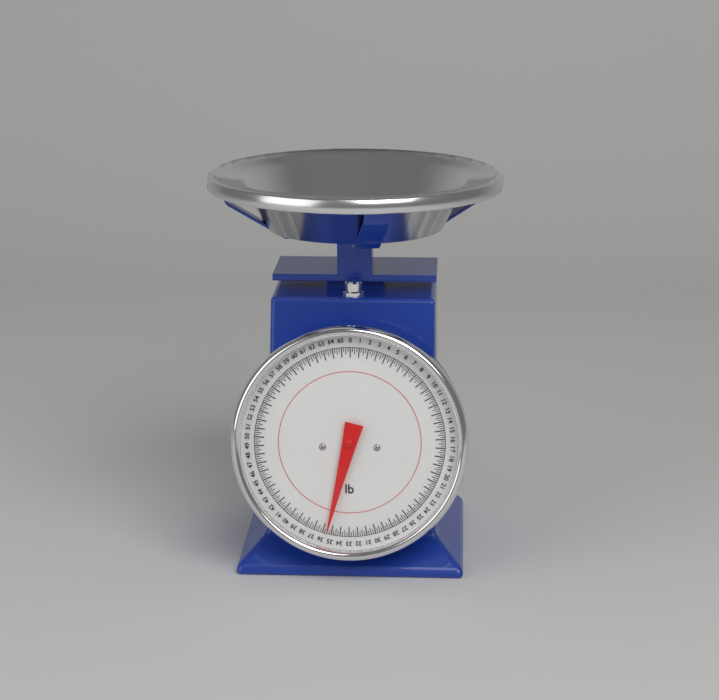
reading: 35.50 lb
